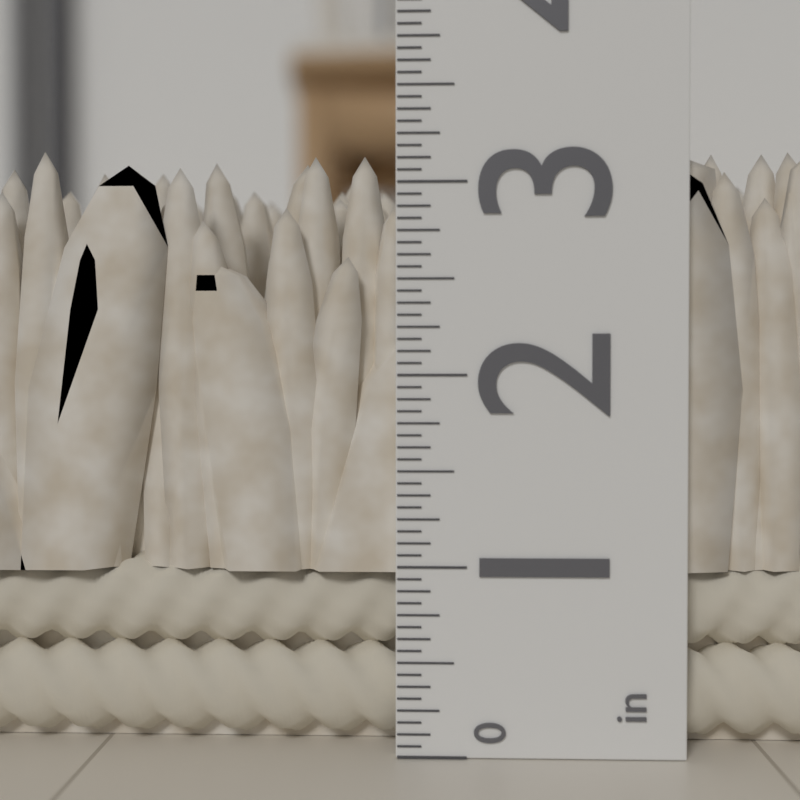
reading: 3.1875 in
